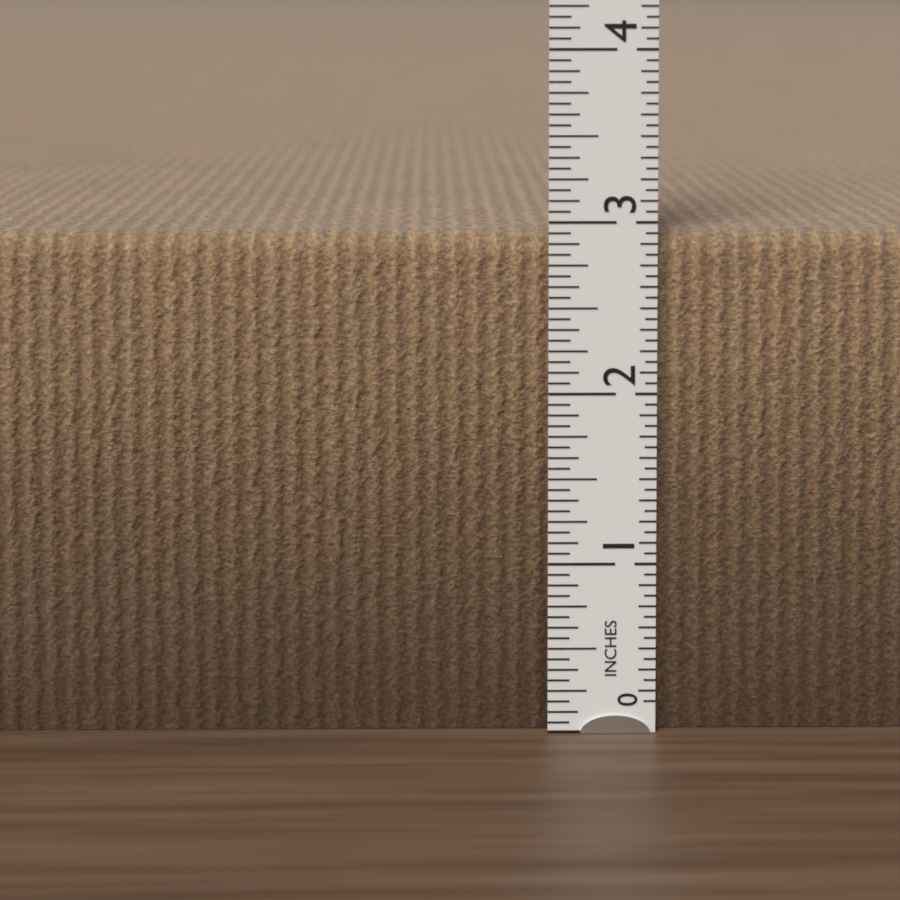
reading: 2.9375 in
